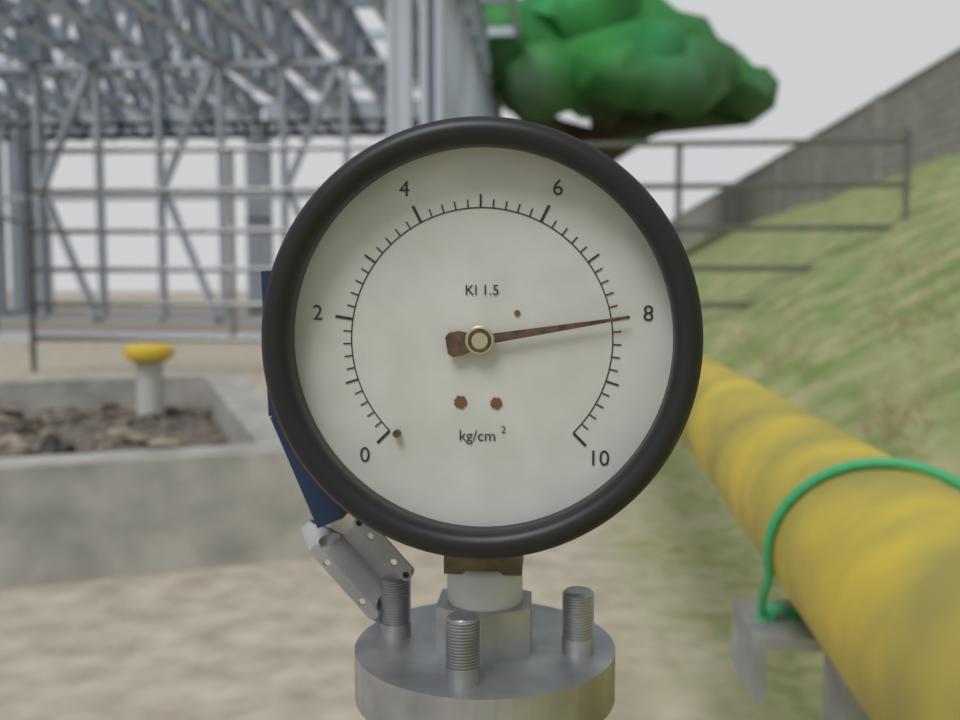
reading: 8.0 kg/cm²
